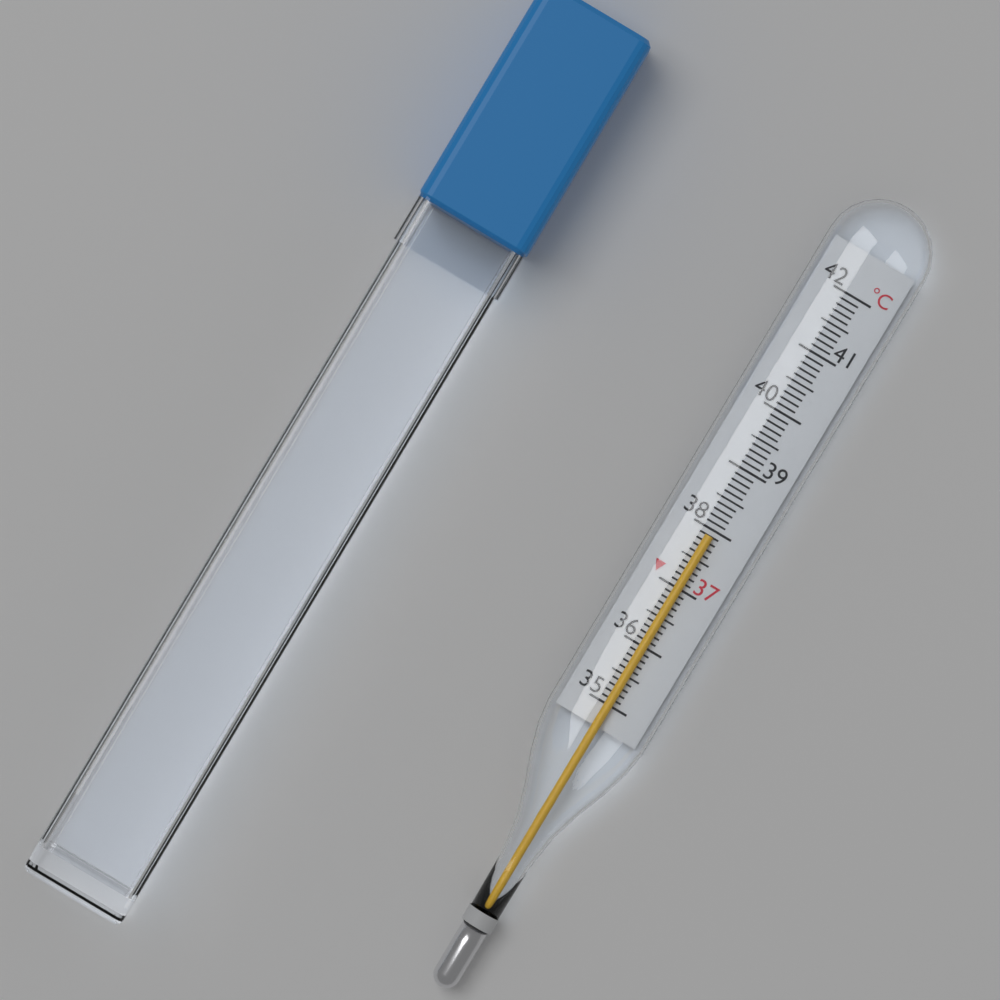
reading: 37.9 °C
